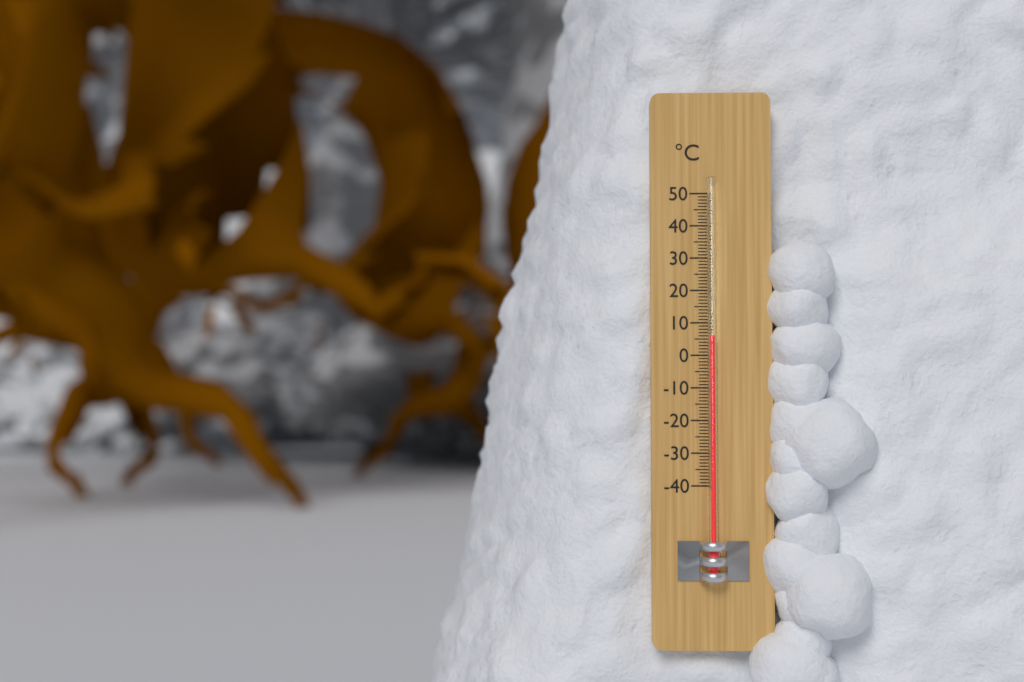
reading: 6 °C
